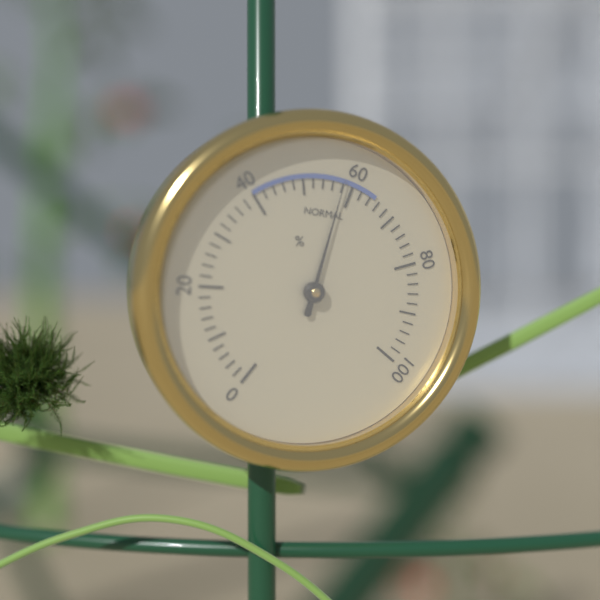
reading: 58 %
